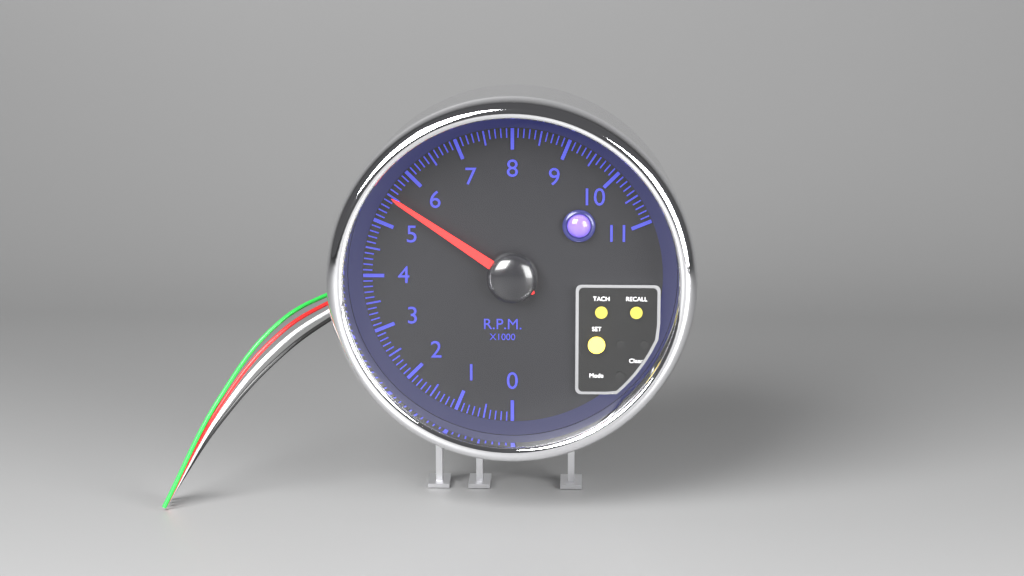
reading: 5.5 rpm x1000
